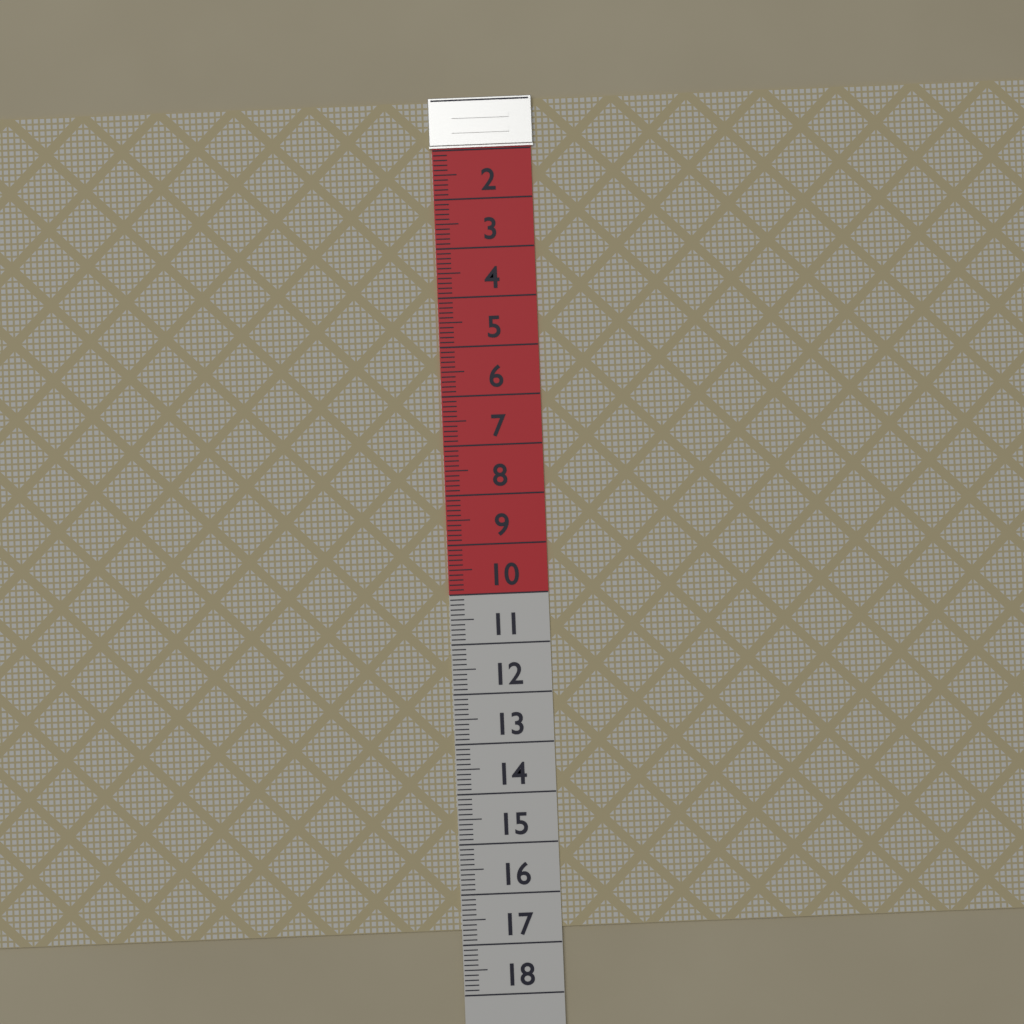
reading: 16.7 (no unit)
